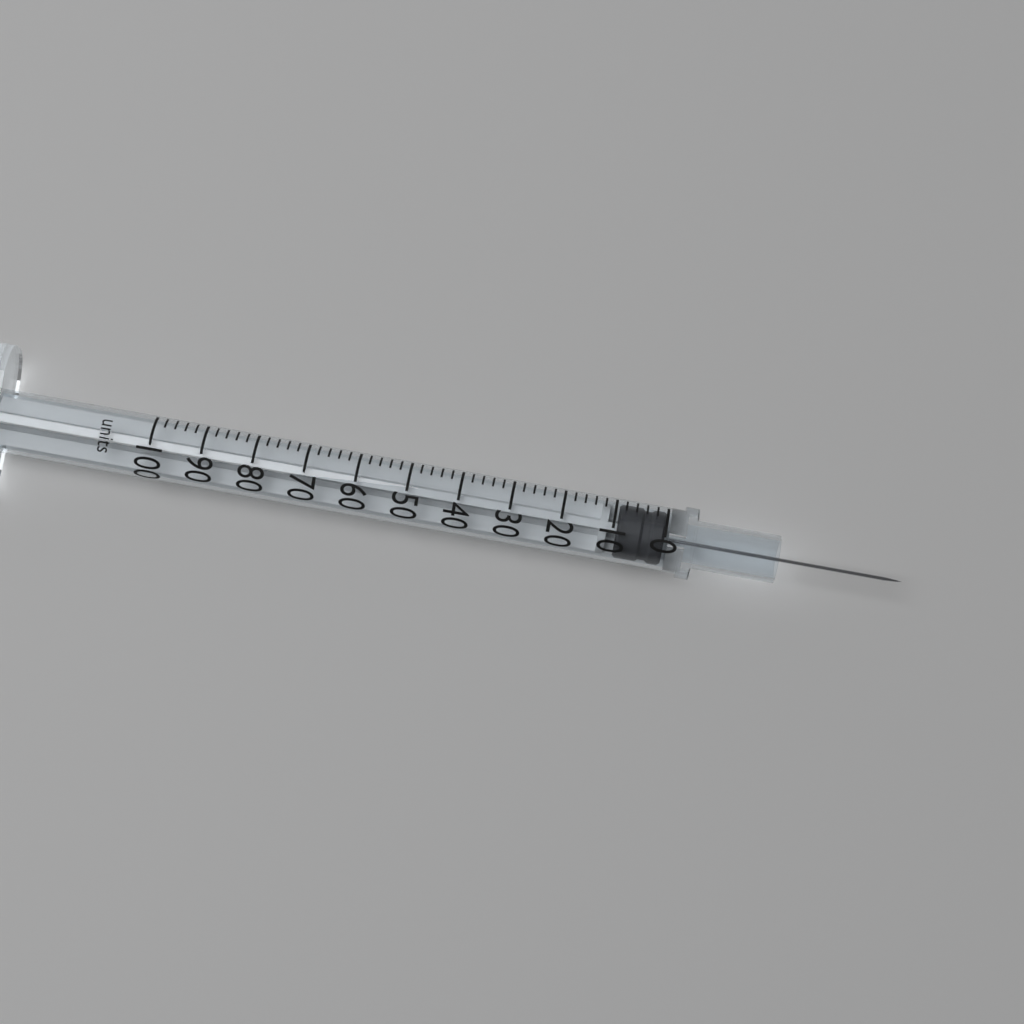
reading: 0 units
